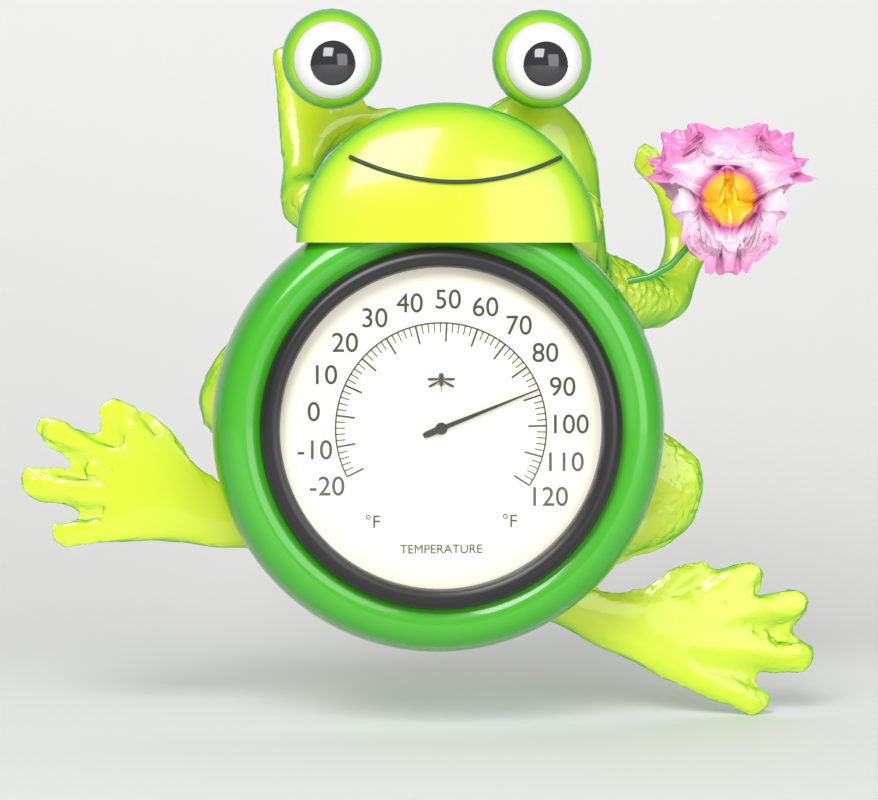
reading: 88 °F
